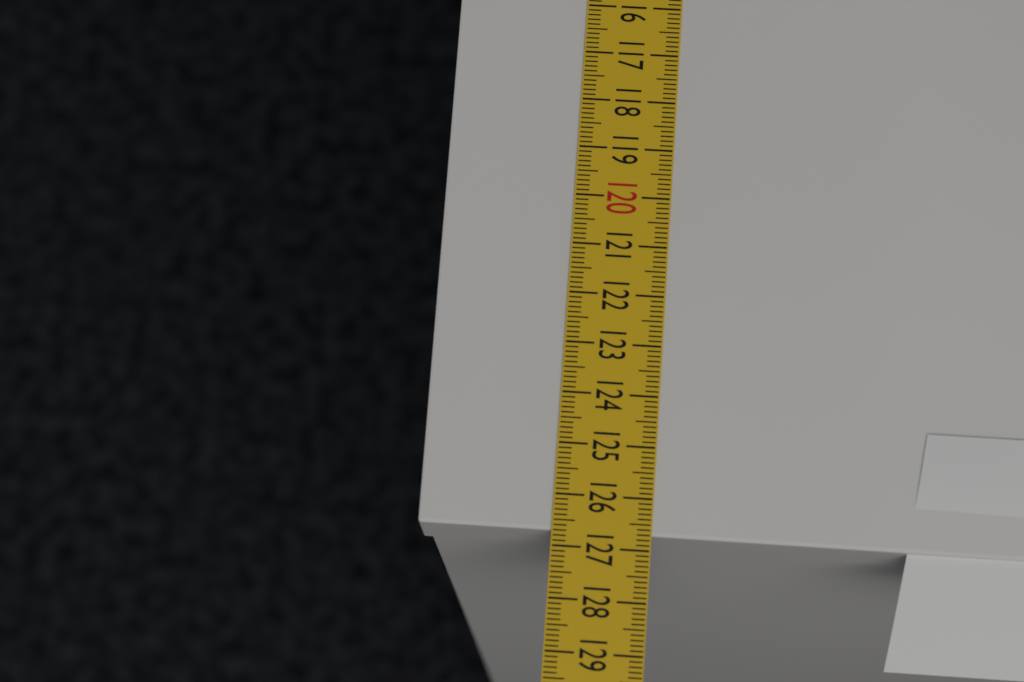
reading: 126.7 cm
